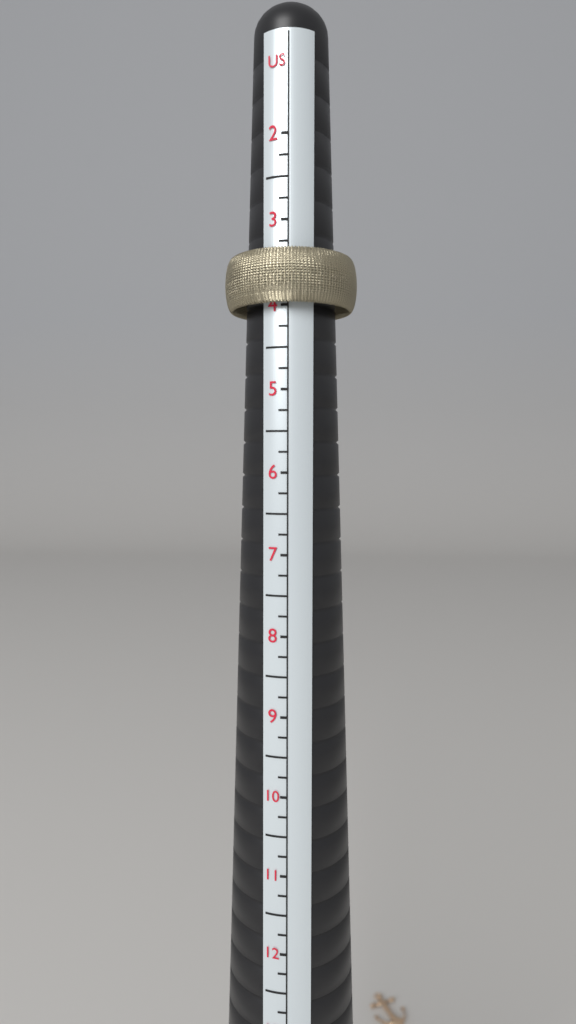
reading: 4.00 US
